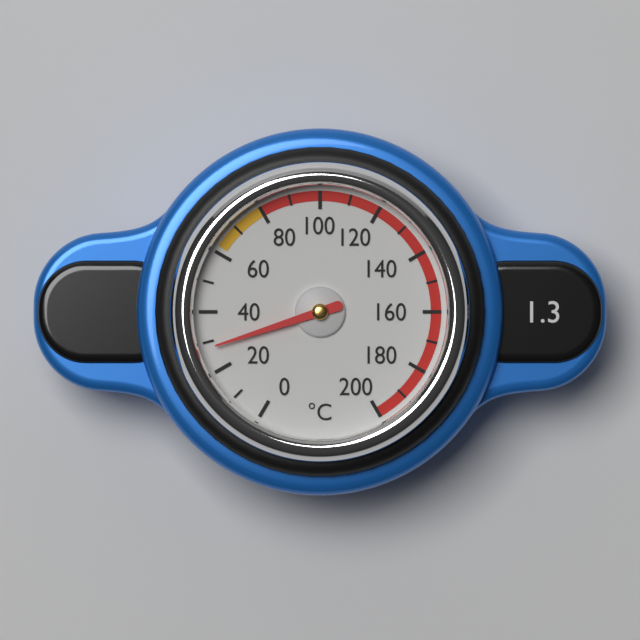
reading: 28 °C
